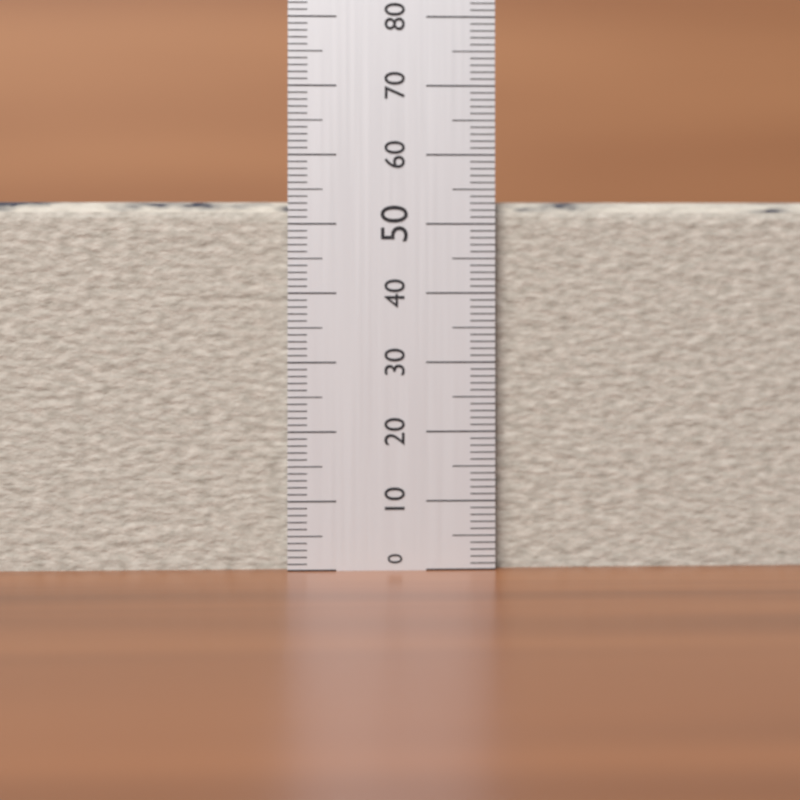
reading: 54 (no unit)
